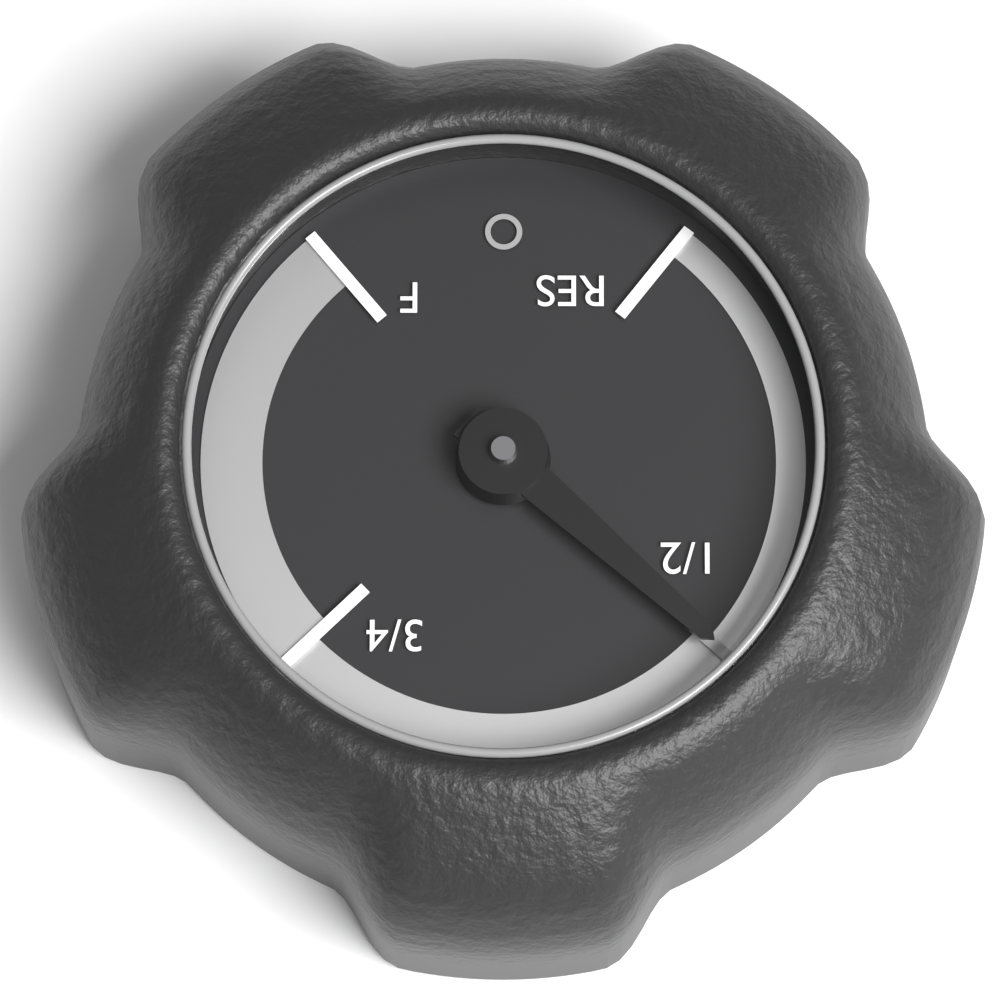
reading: 0.50 (no unit)
